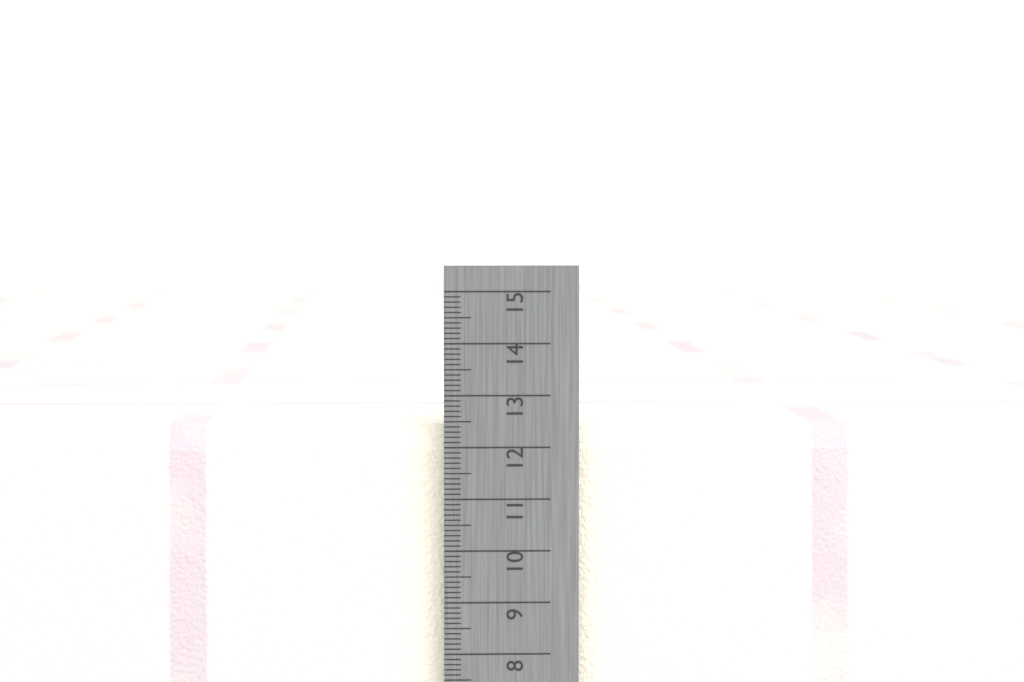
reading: 12.4 cm
